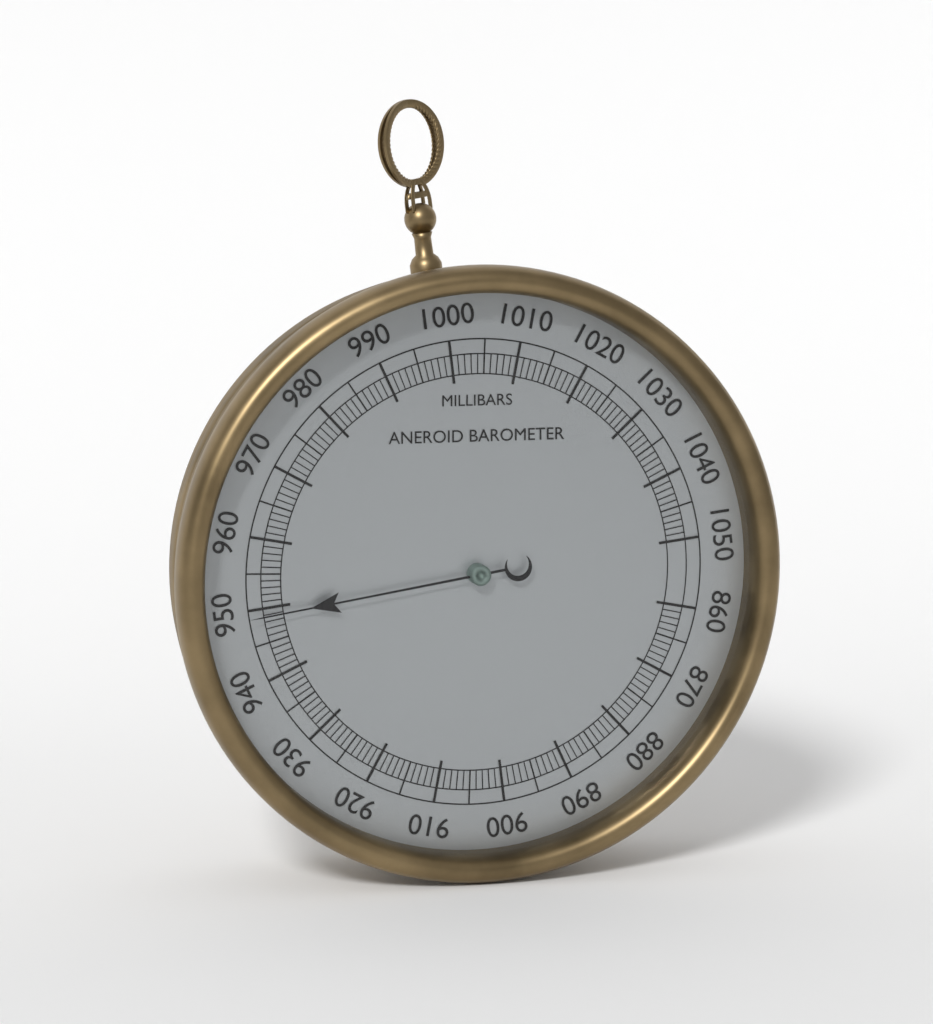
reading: 949 mbar
